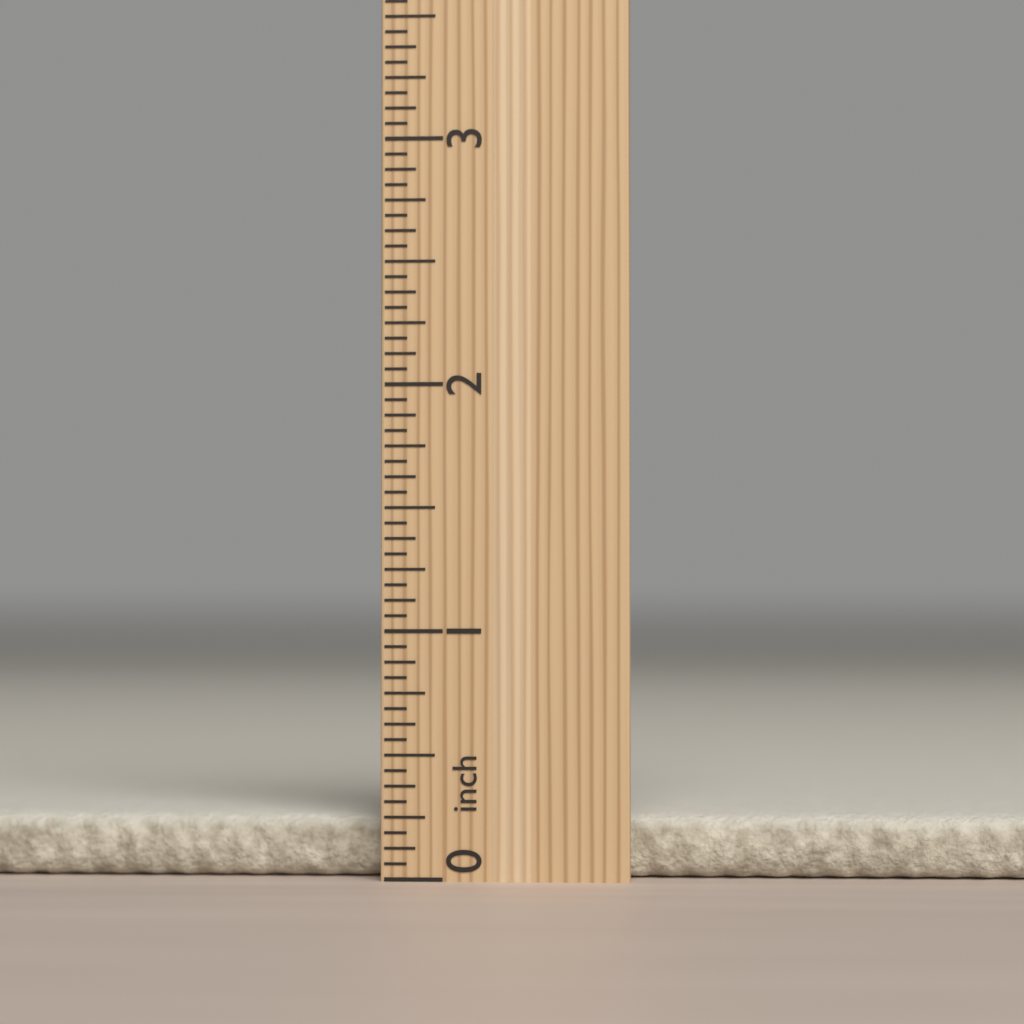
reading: 0.2500 inch
